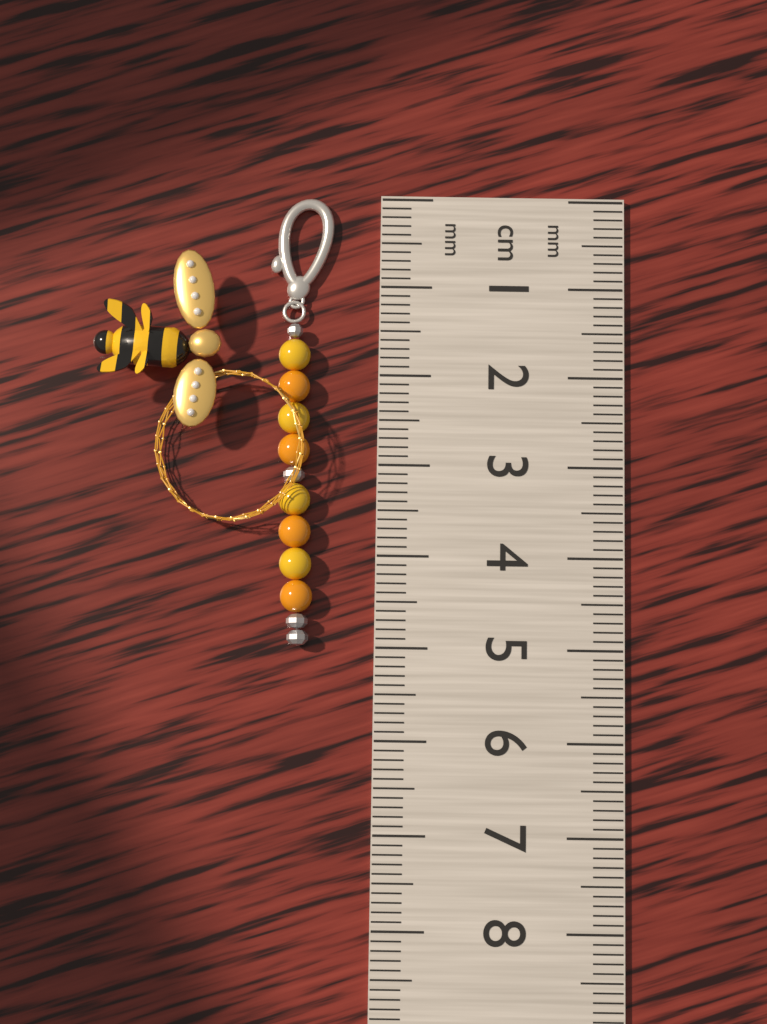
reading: 5.0 cm
